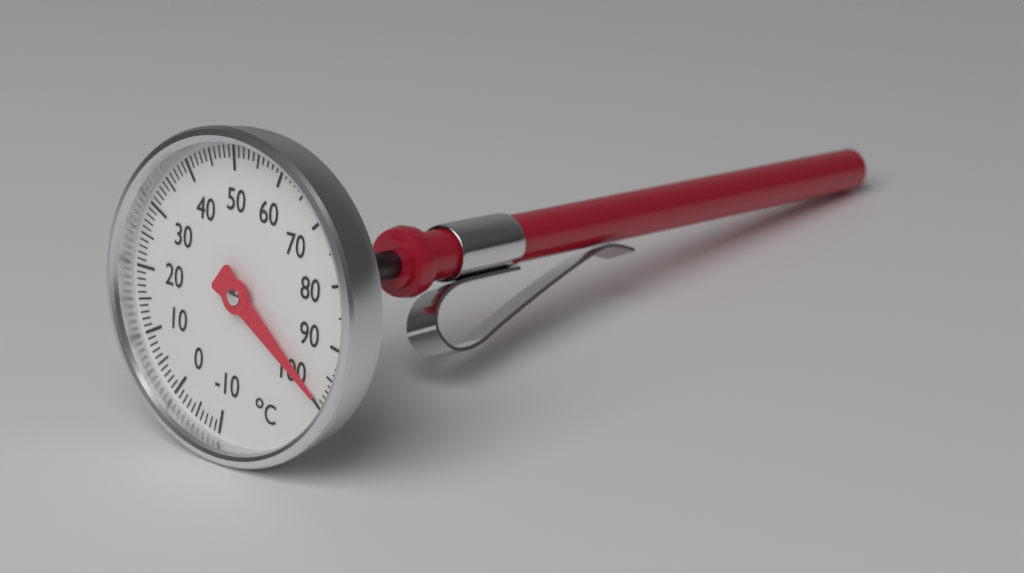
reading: 99 °C
